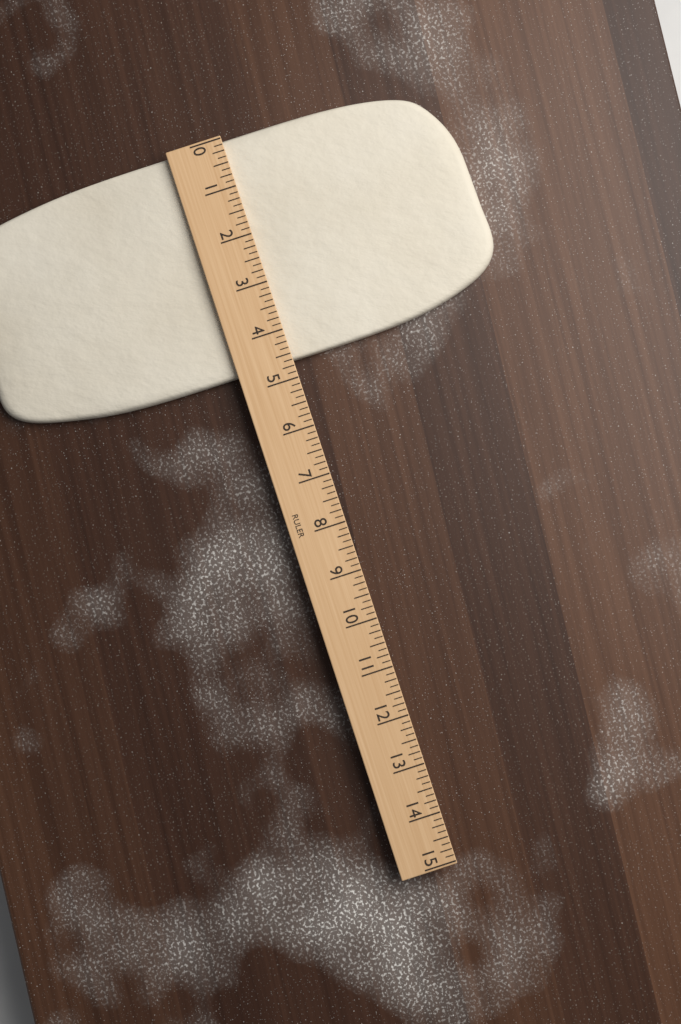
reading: 4.625 (no unit)
